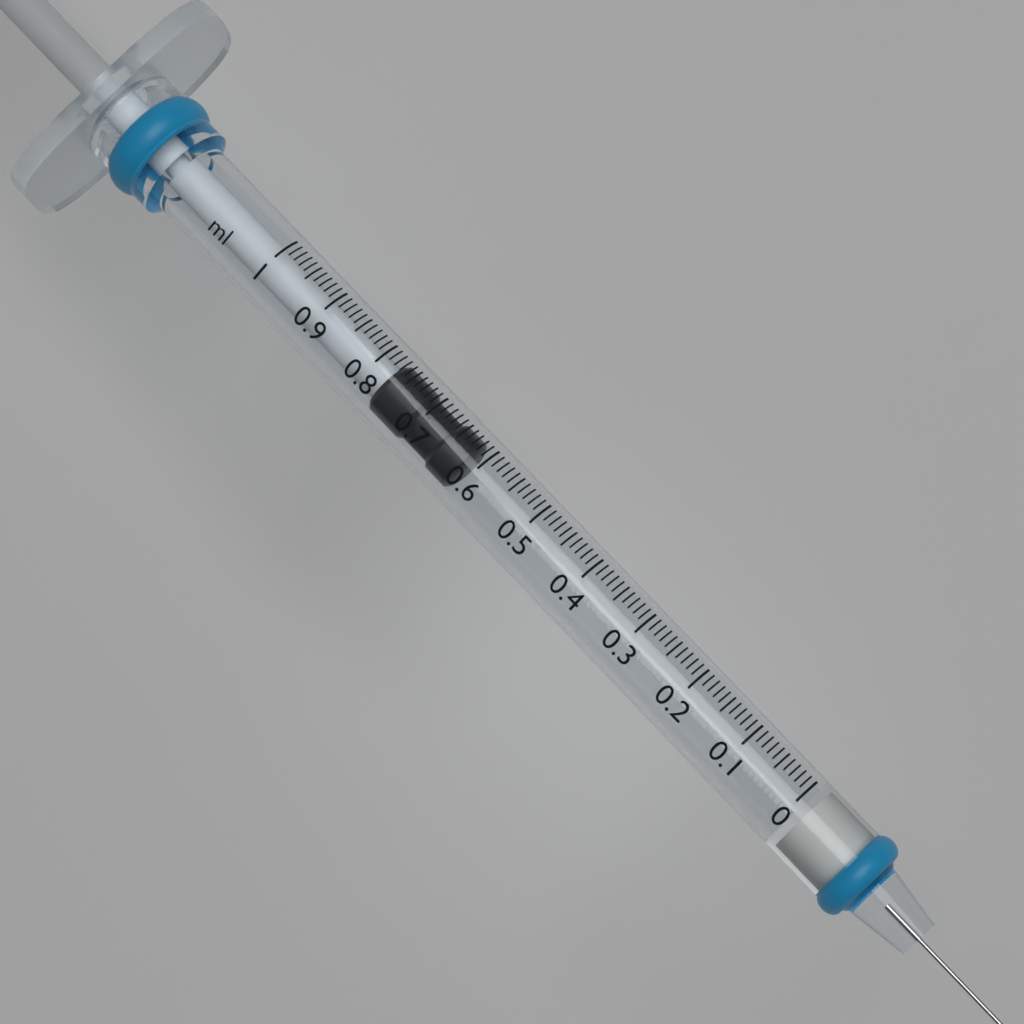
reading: 0.62 ml
